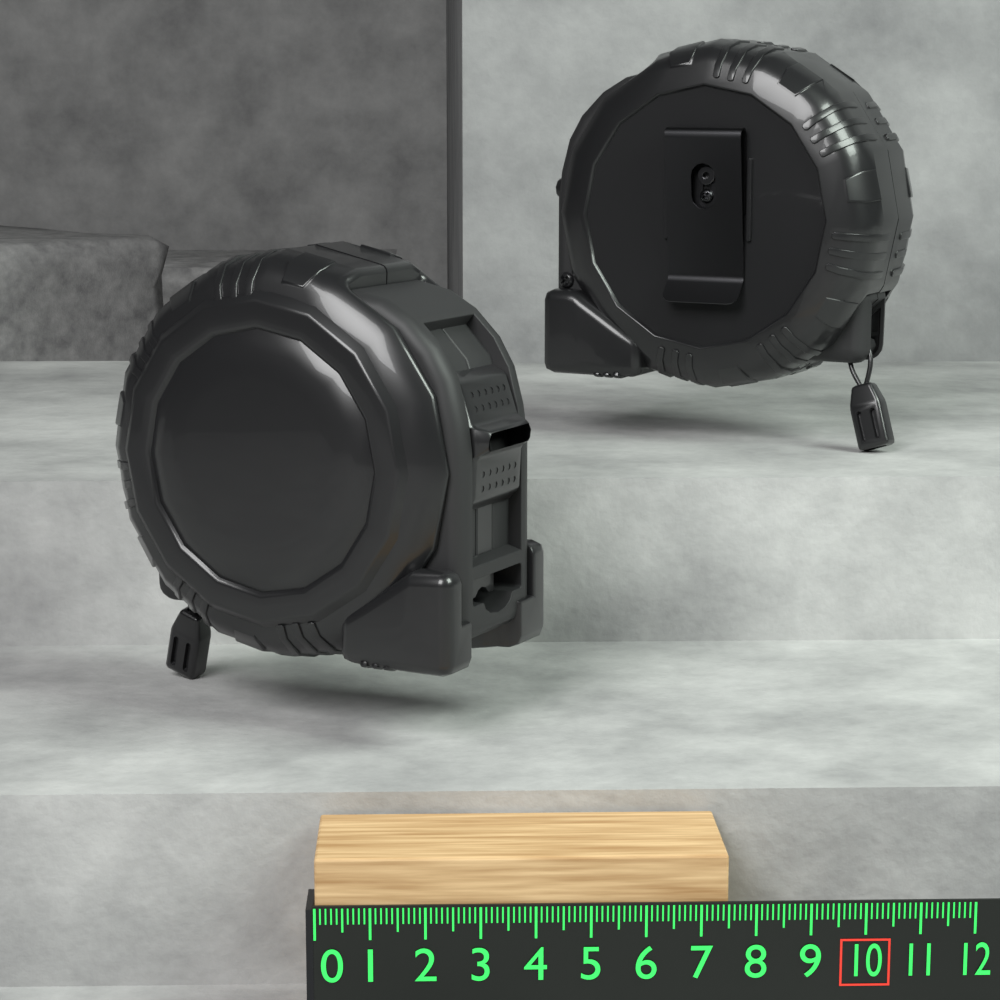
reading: 7.5 (no unit)
